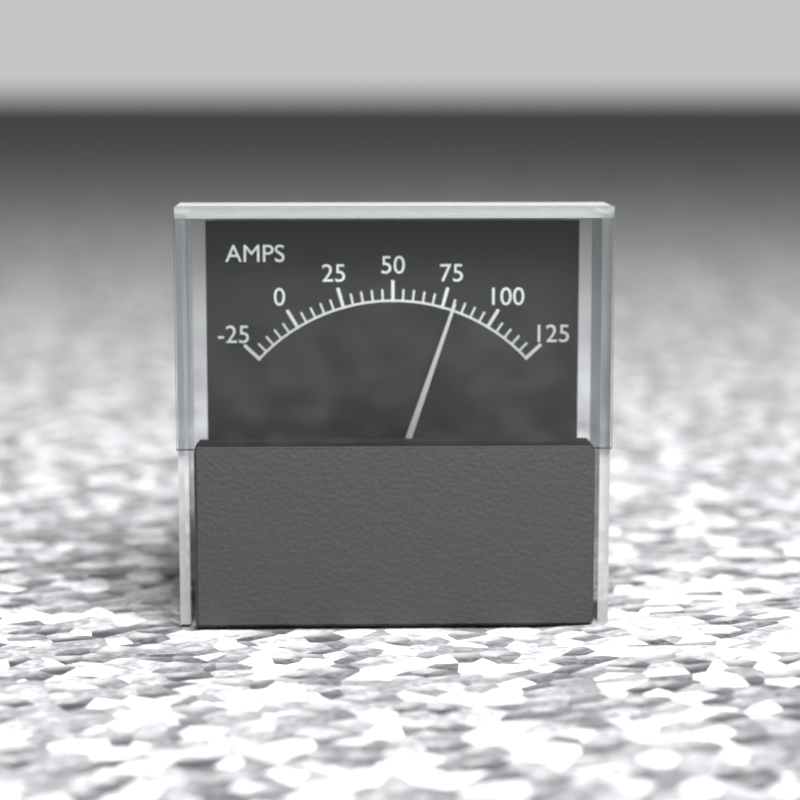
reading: 80 A
